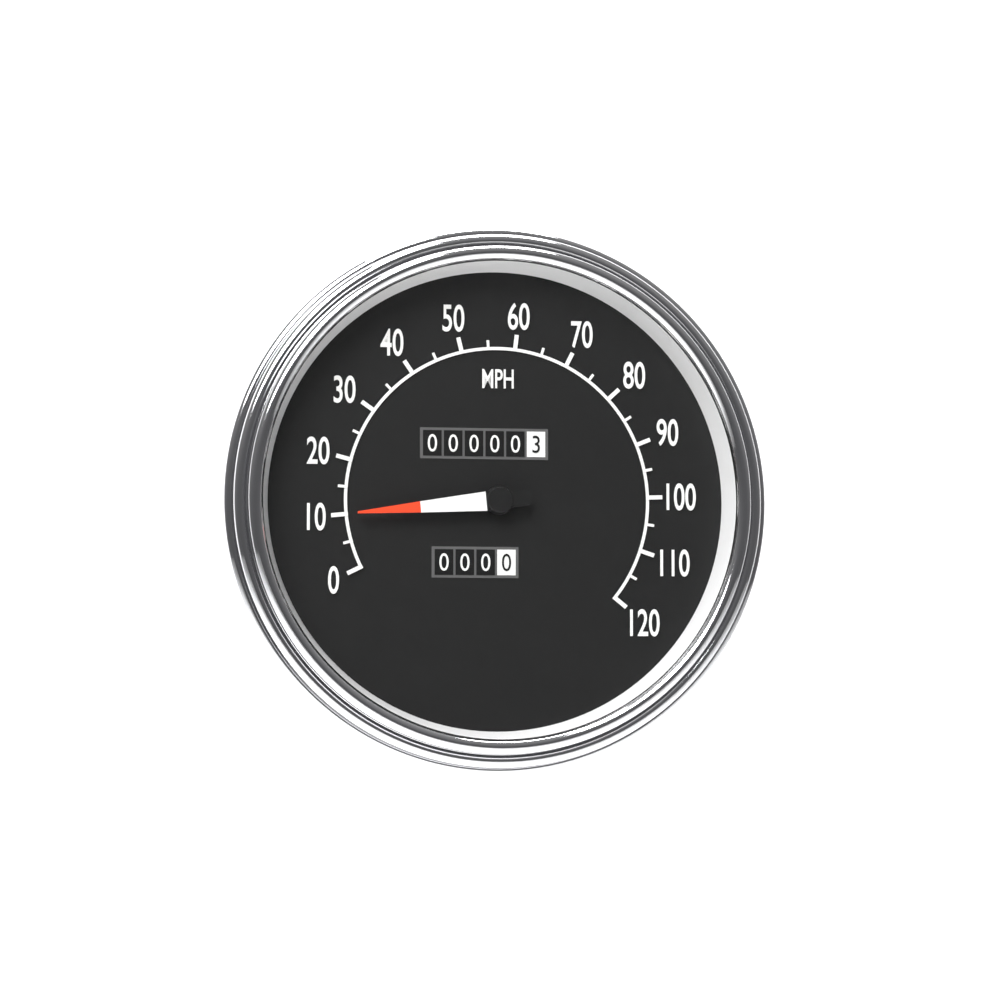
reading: 10 MPH
